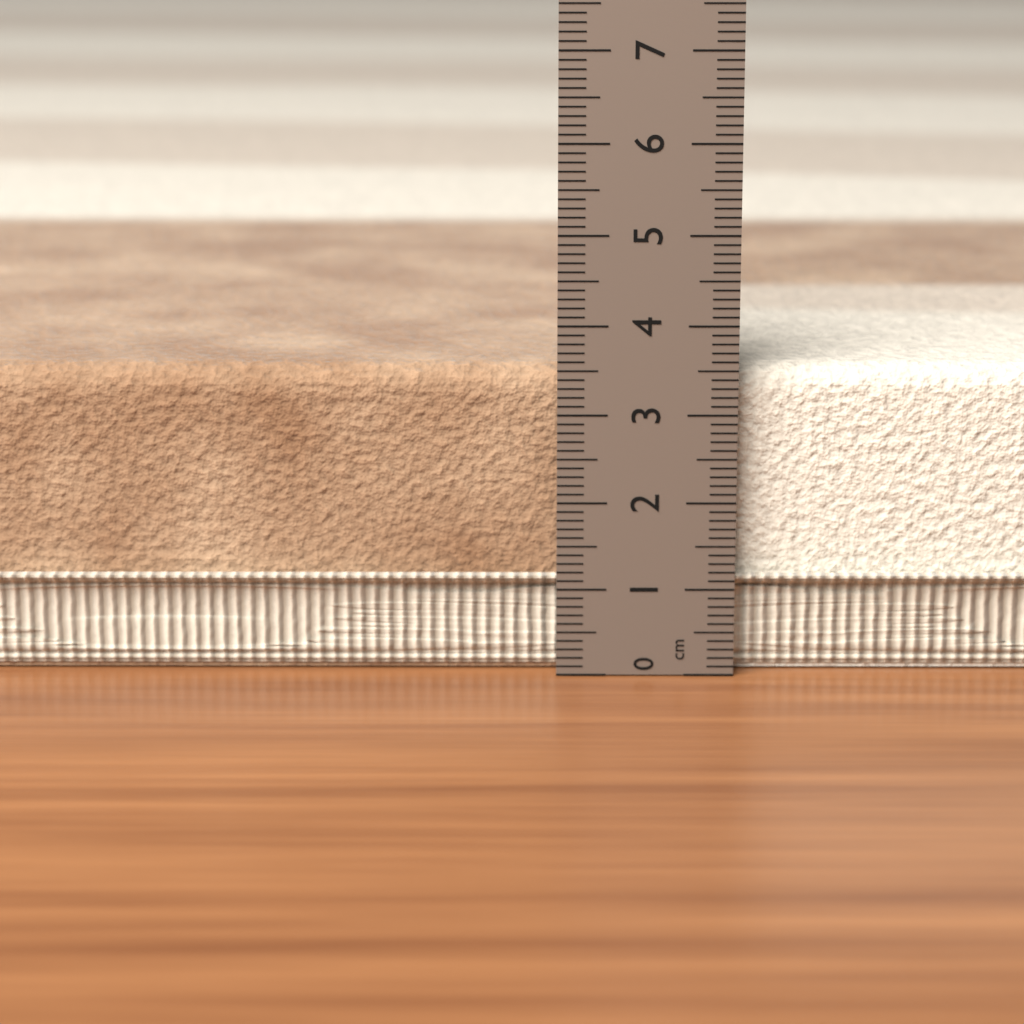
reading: 3.5 cm
